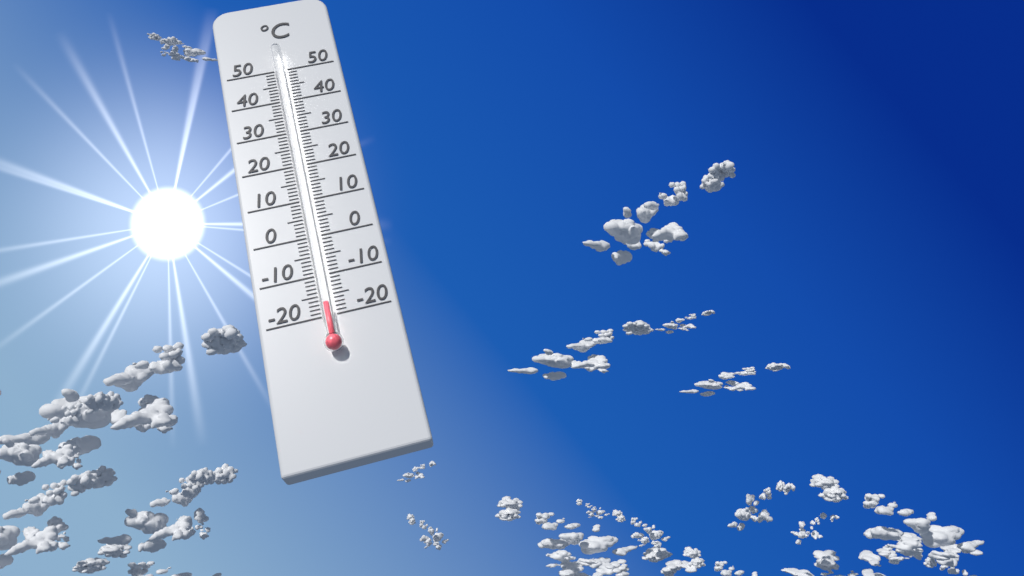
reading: -18 °C
